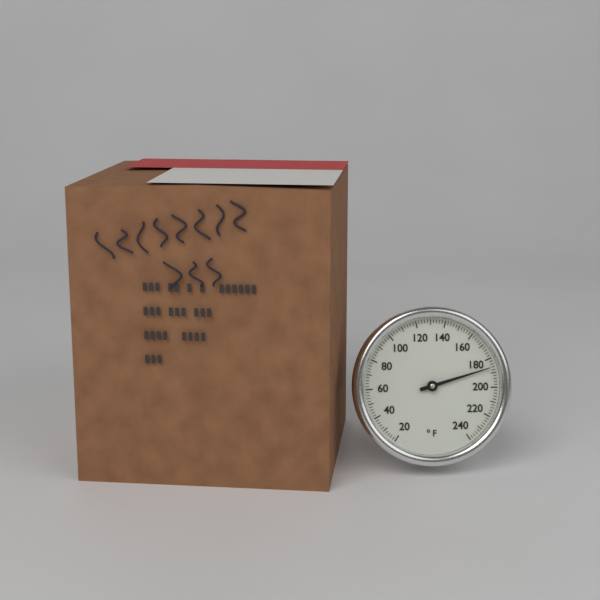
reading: 186 °F
